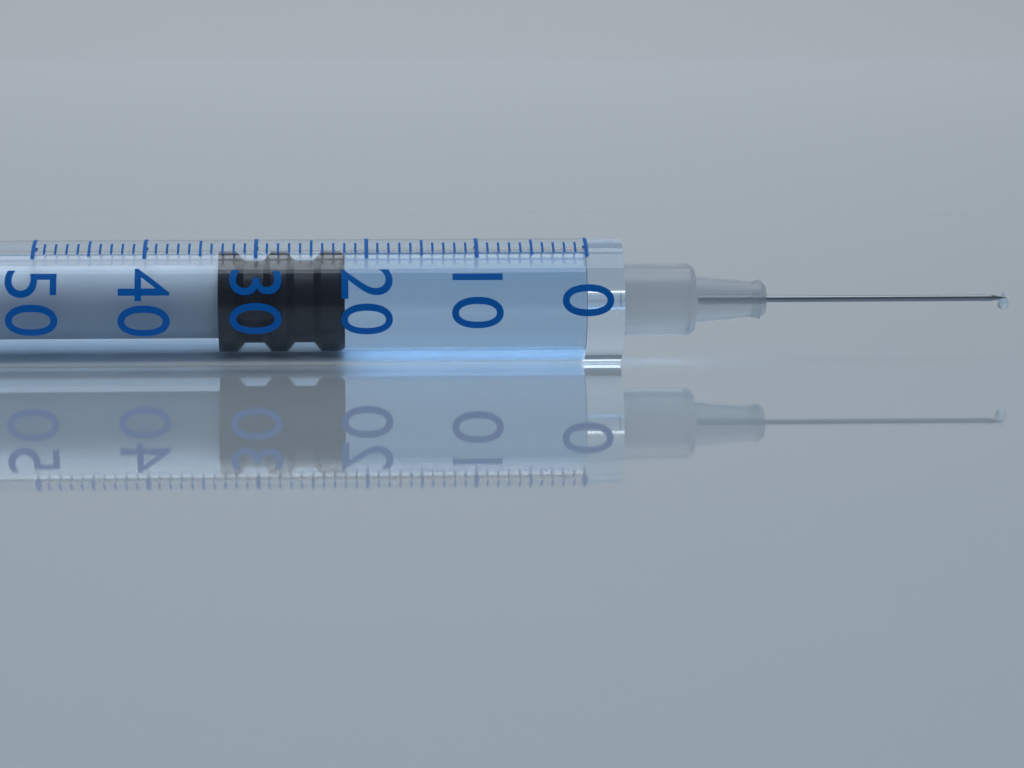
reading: 22 (no unit)
